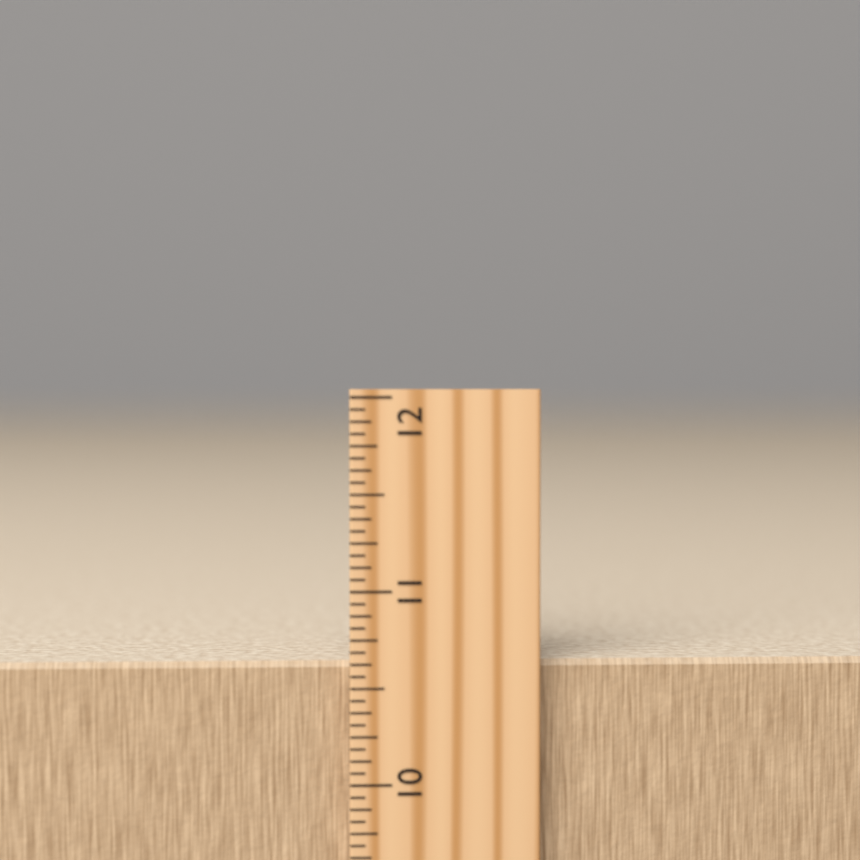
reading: 10.6250 inch
